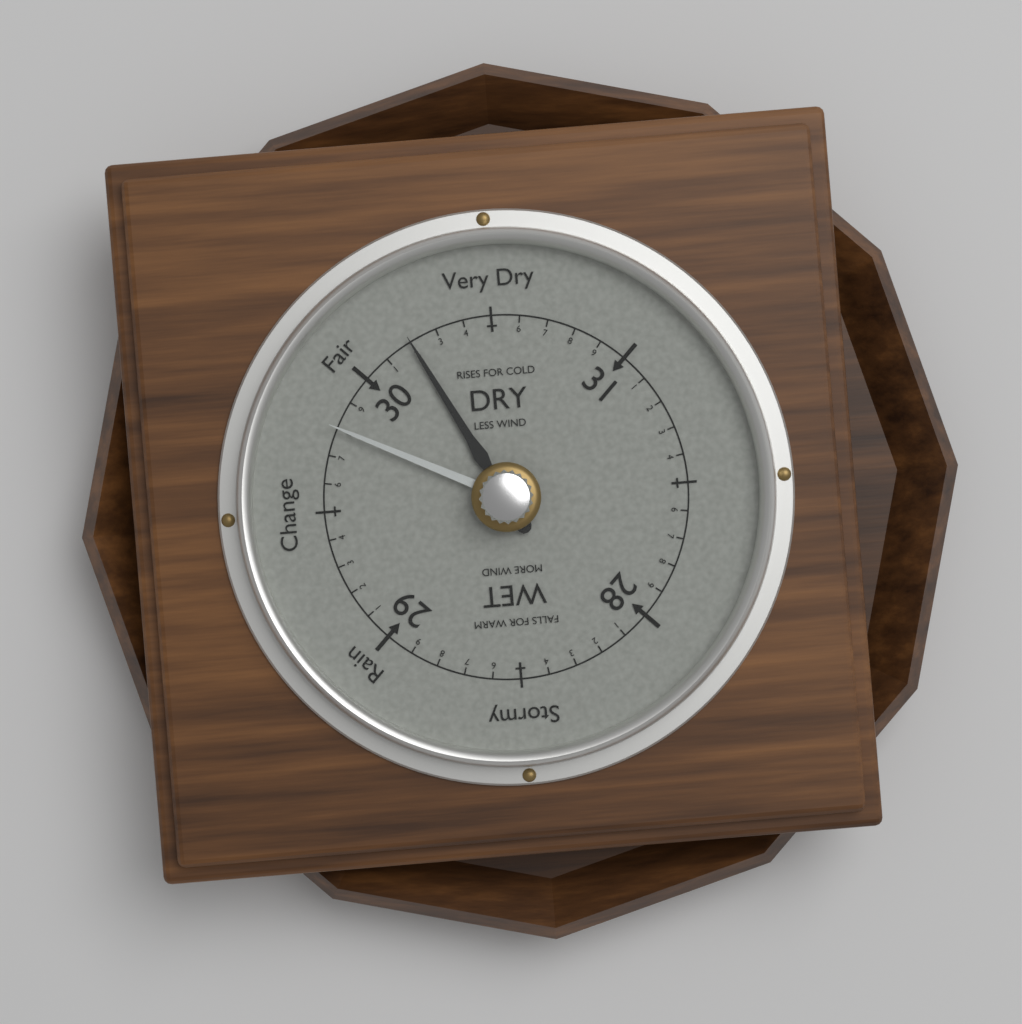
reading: 30.2 (no unit)
